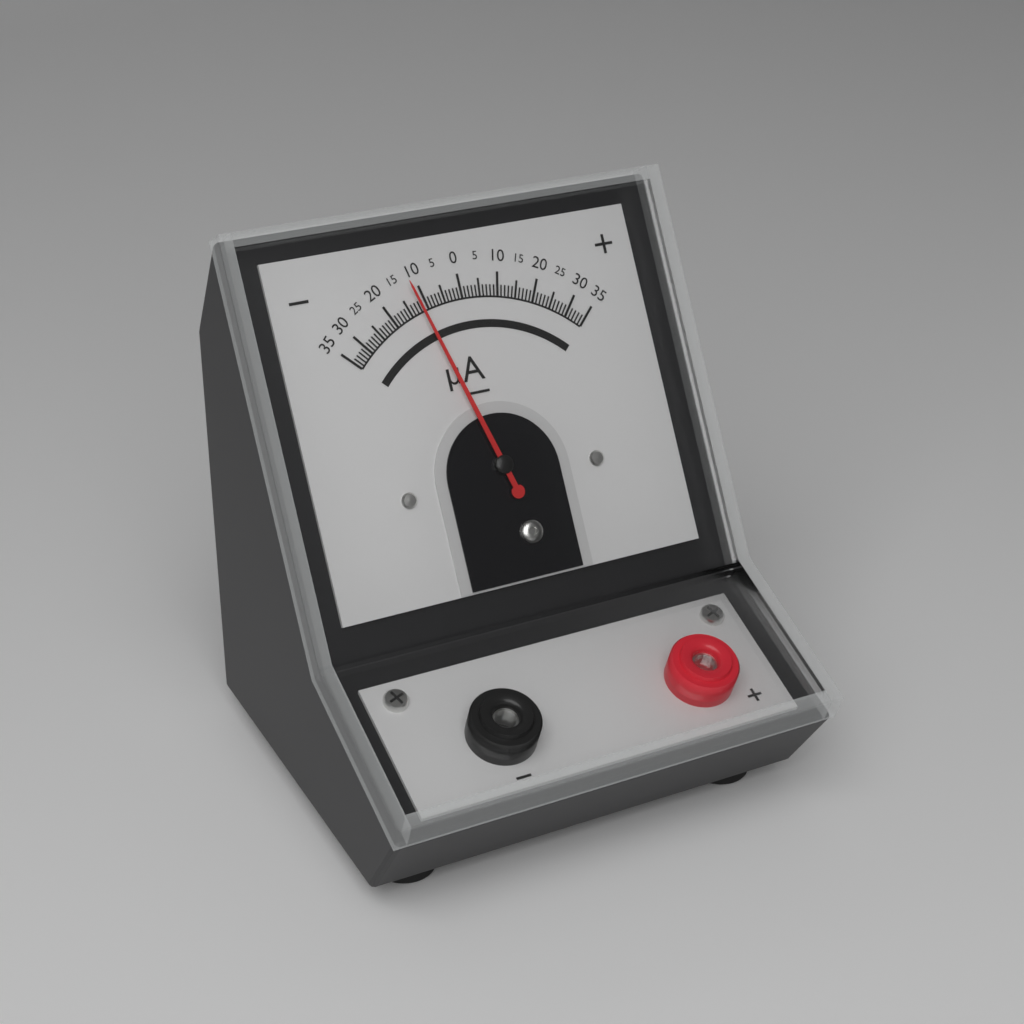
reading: -12 µA
